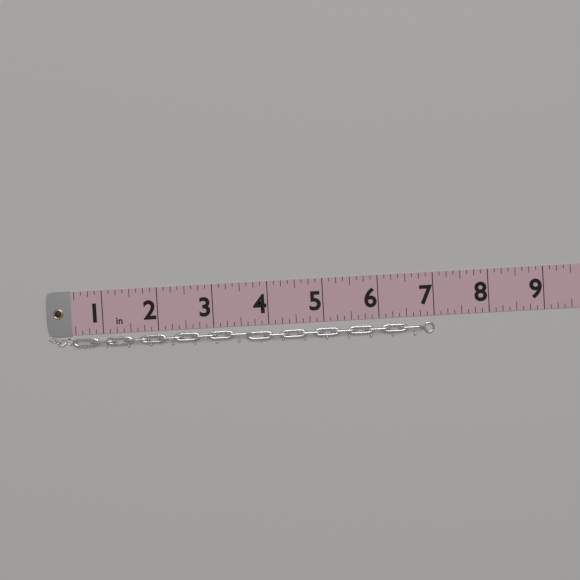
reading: 7.000 in
